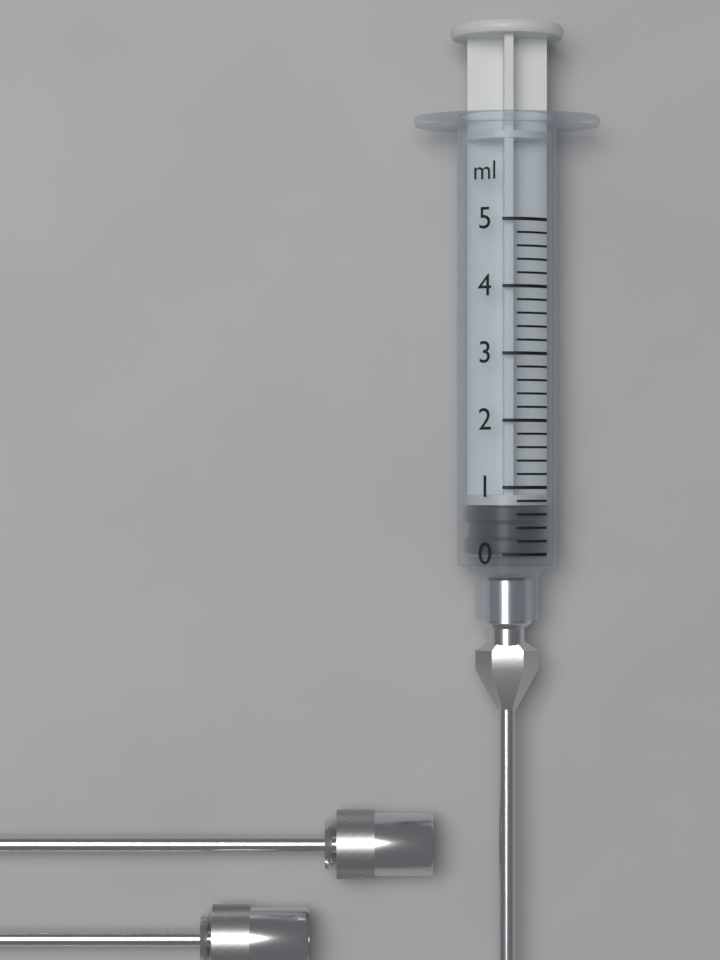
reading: 0.0 ml
